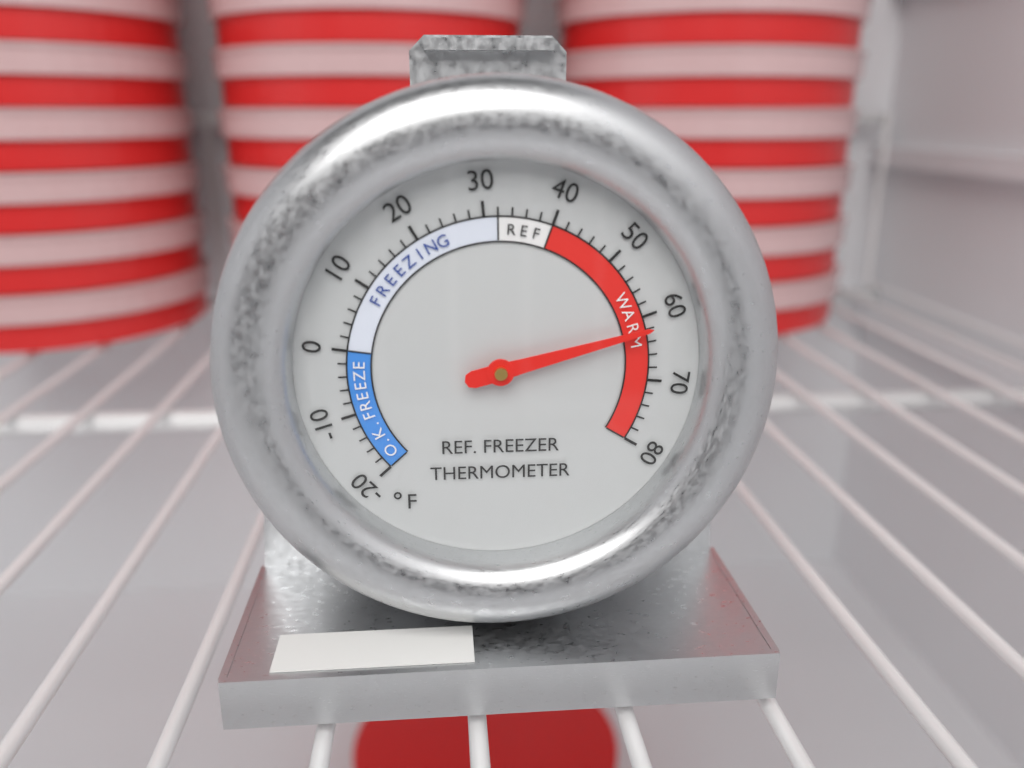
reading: 62 °F
